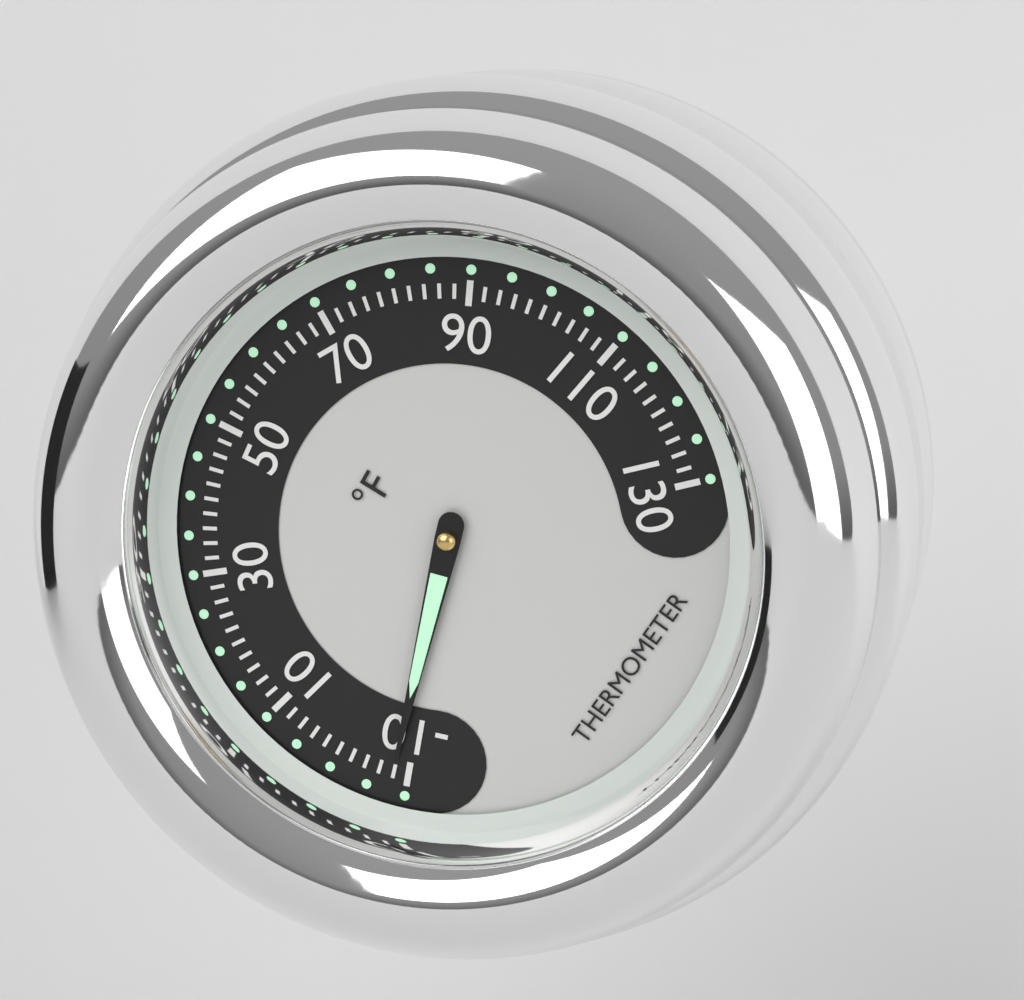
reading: -8 °F
